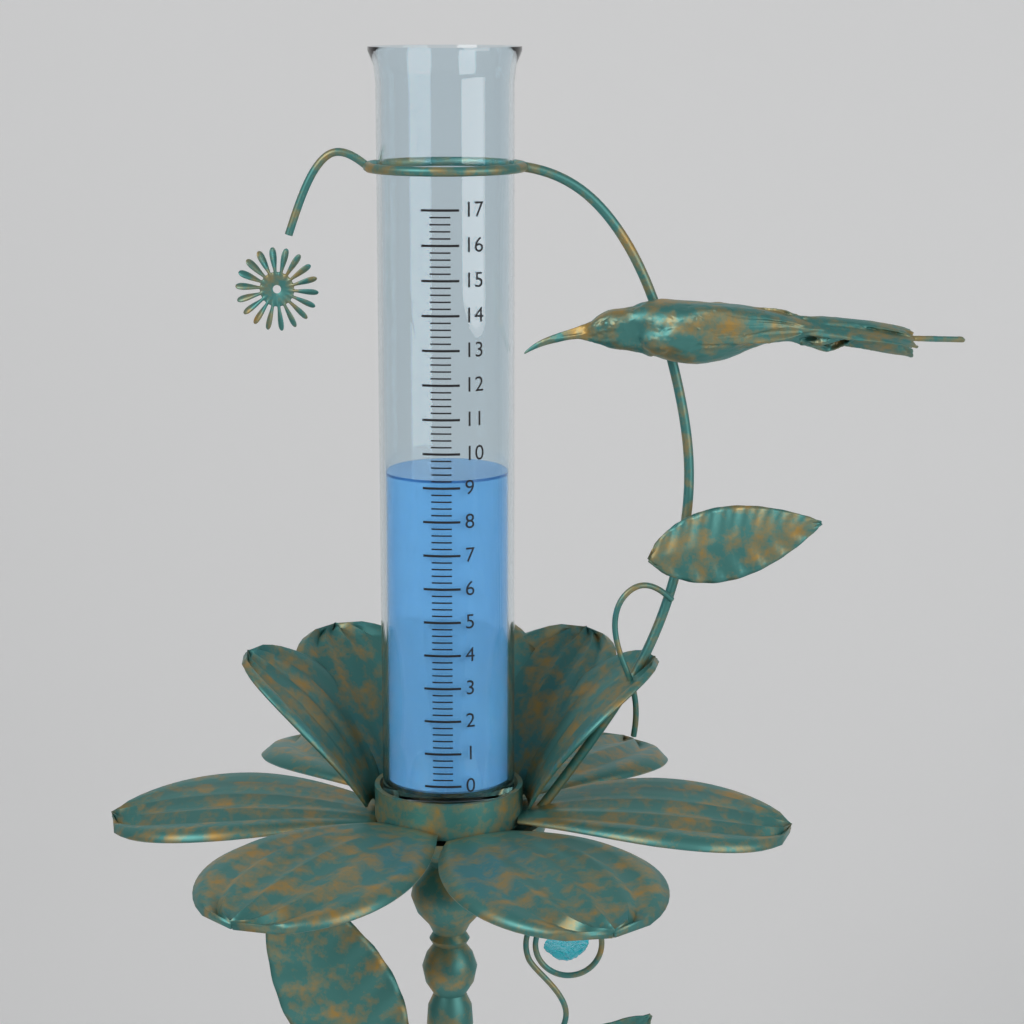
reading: 9.2 (no unit)
